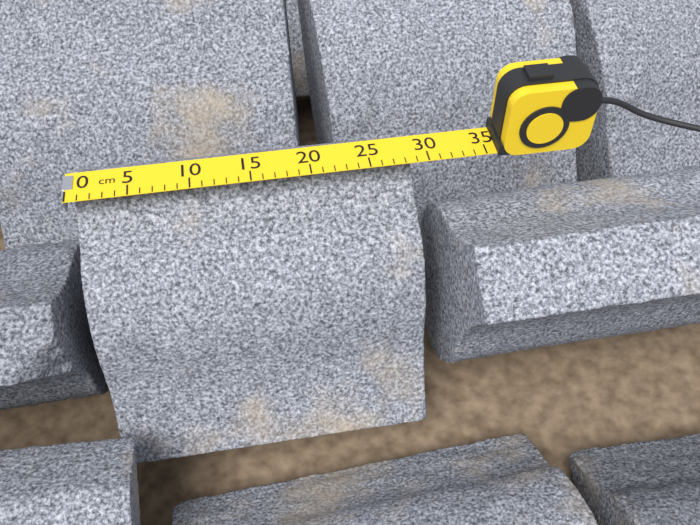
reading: 29 cm
